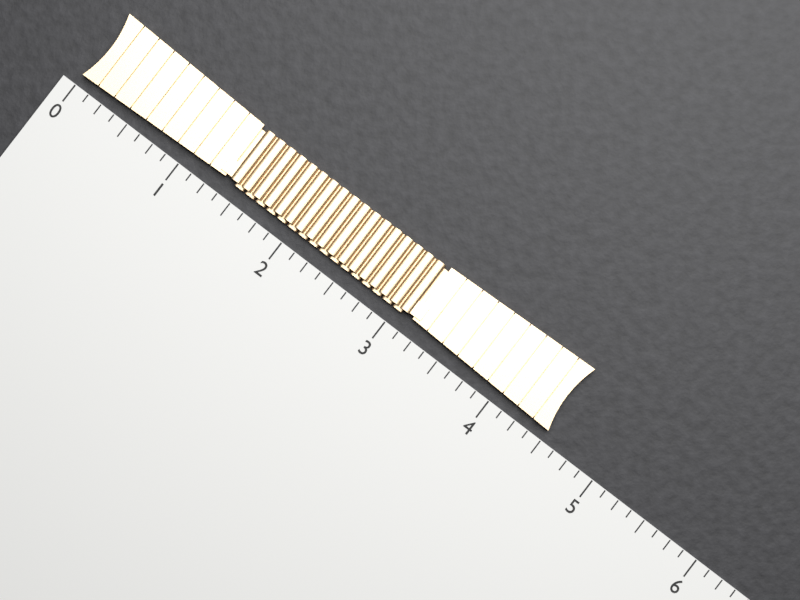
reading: 4.500 (no unit)
